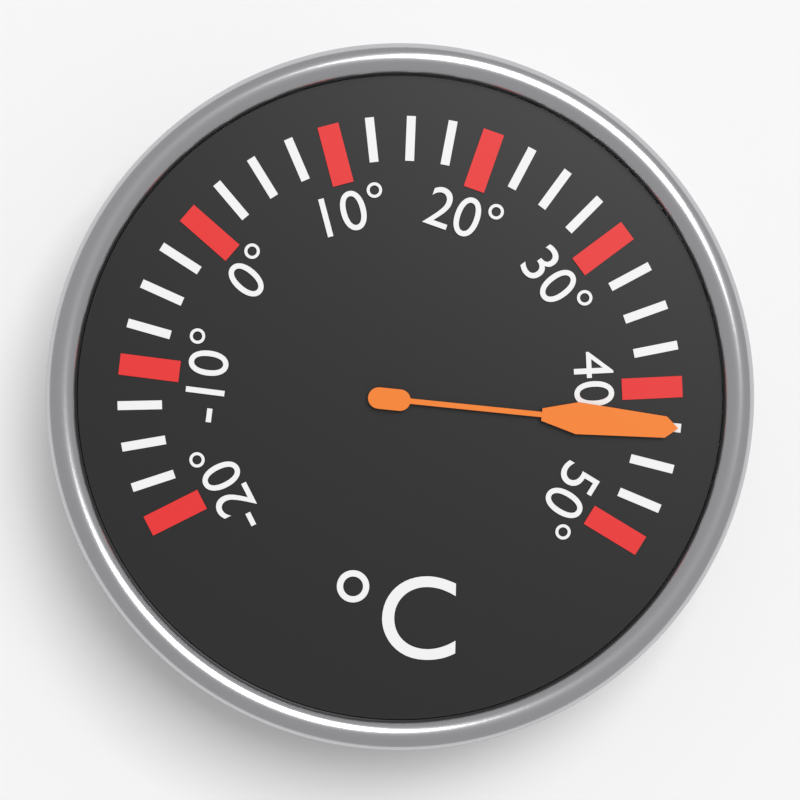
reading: 42.5 °C
